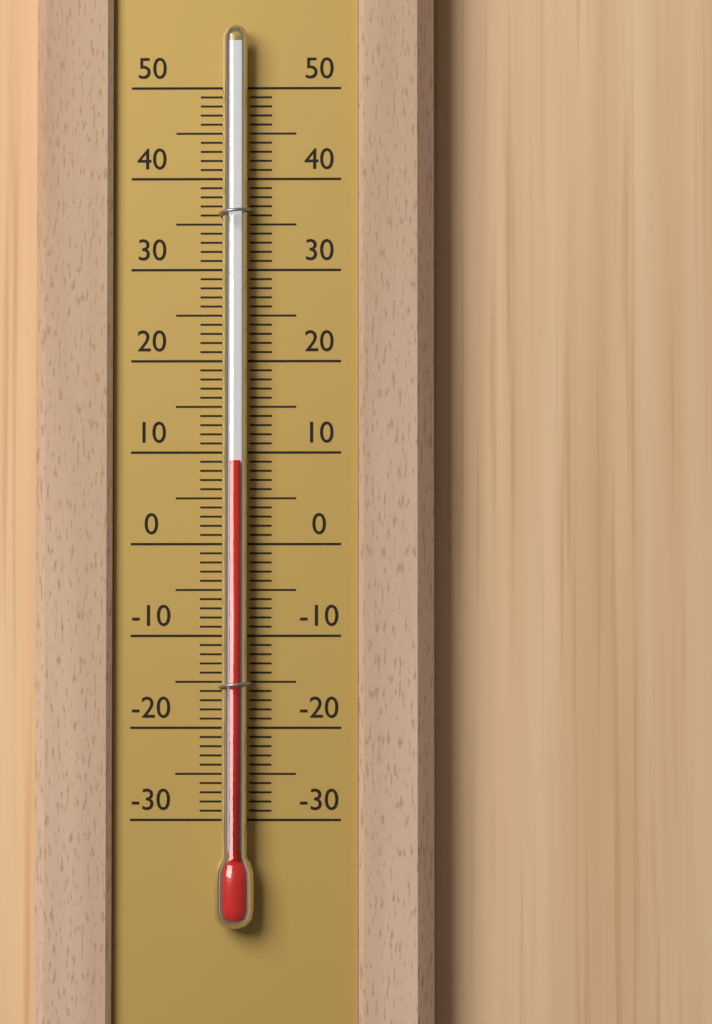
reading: 9 (no unit)
